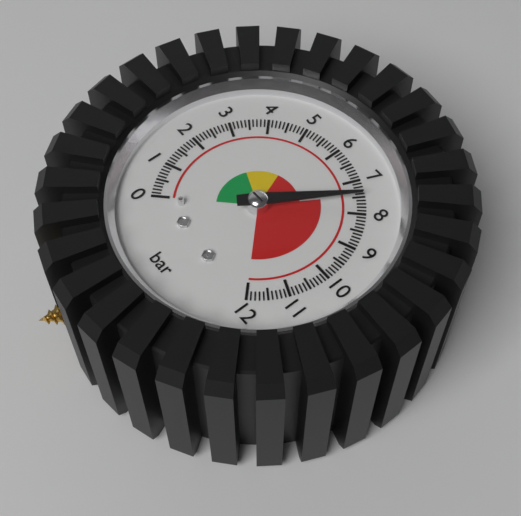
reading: 7.5 bar
